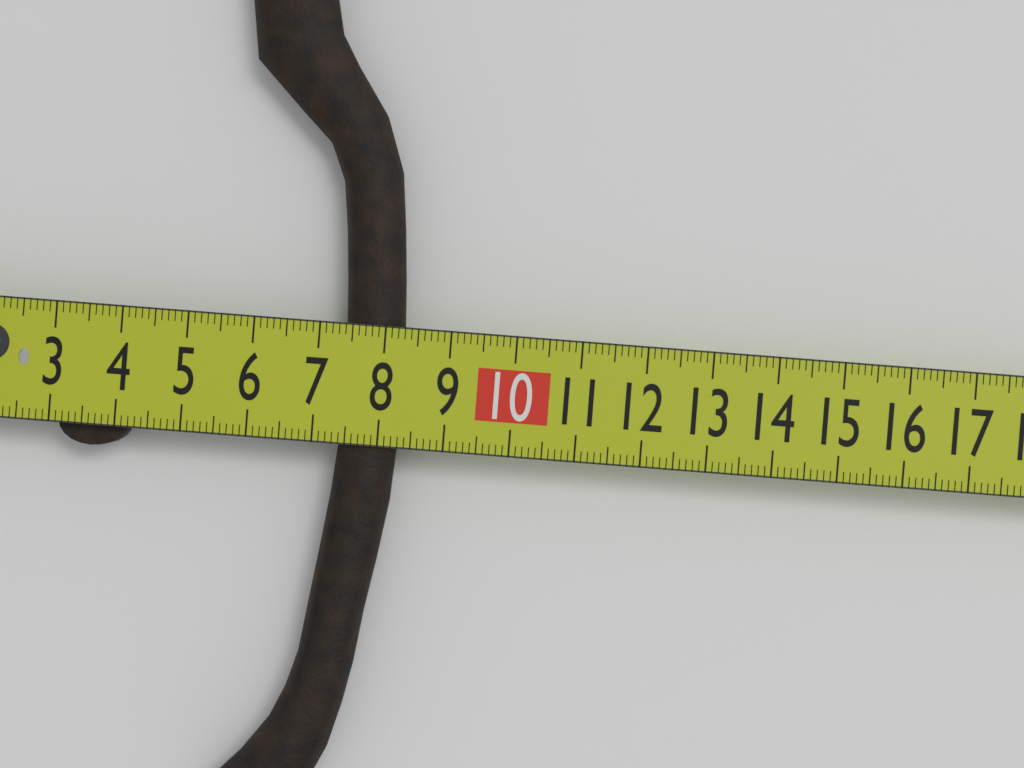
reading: 8.3 cm
